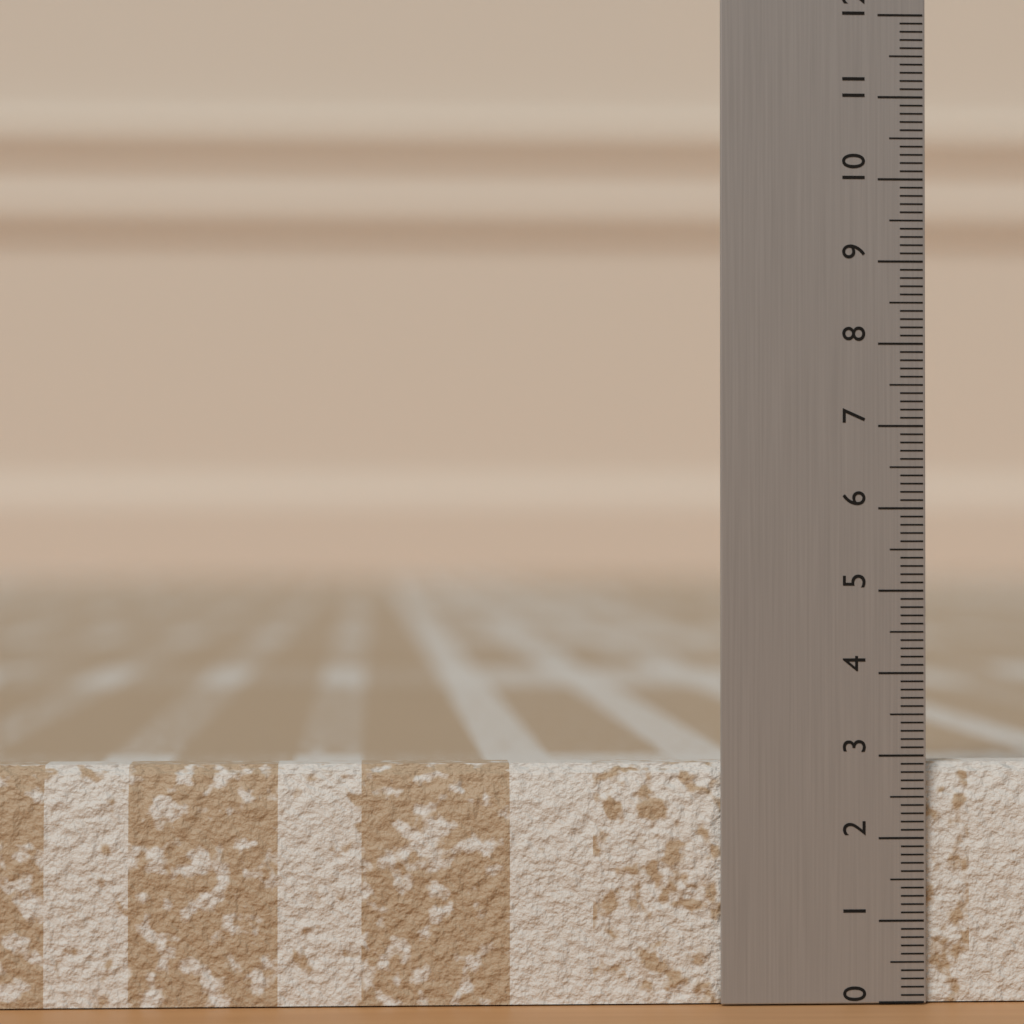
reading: 2.9 (no unit)
